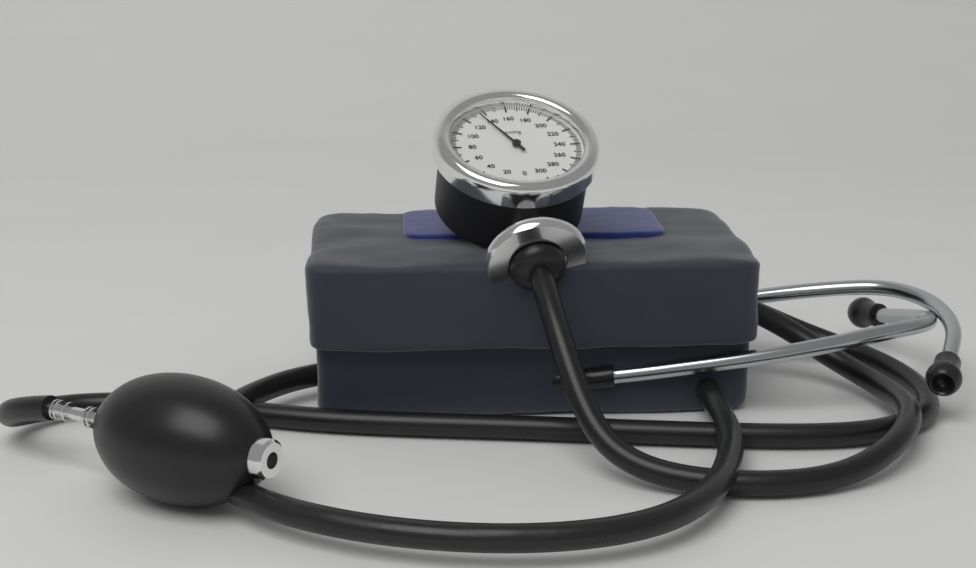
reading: 134 mmHg
